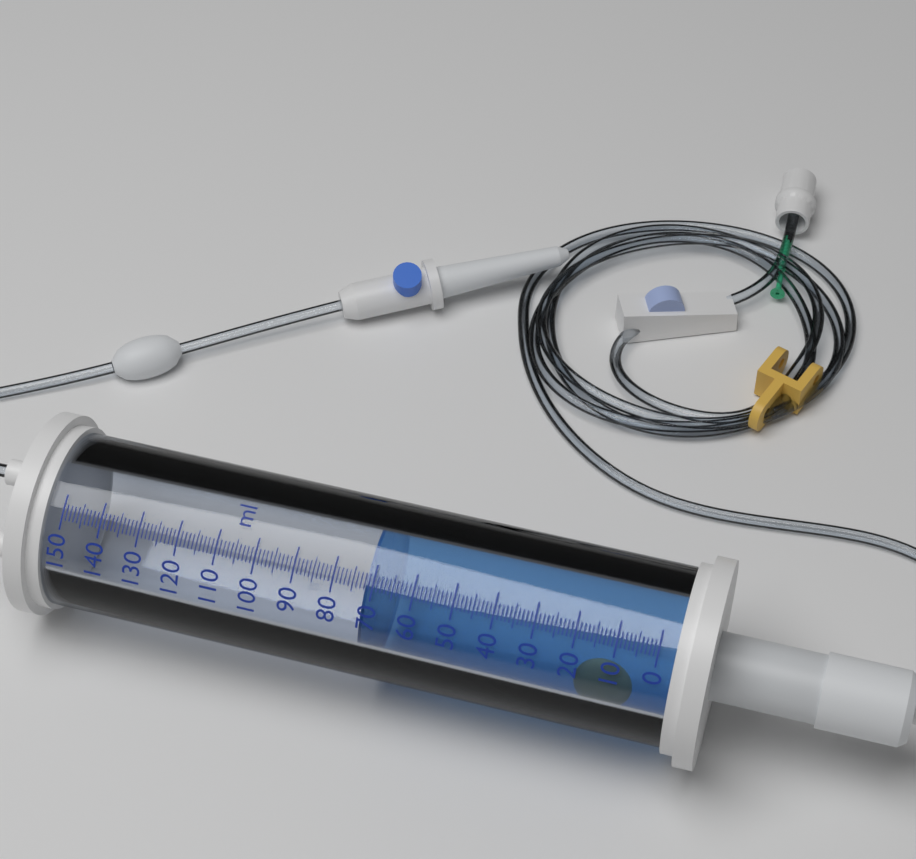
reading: 72 ml
